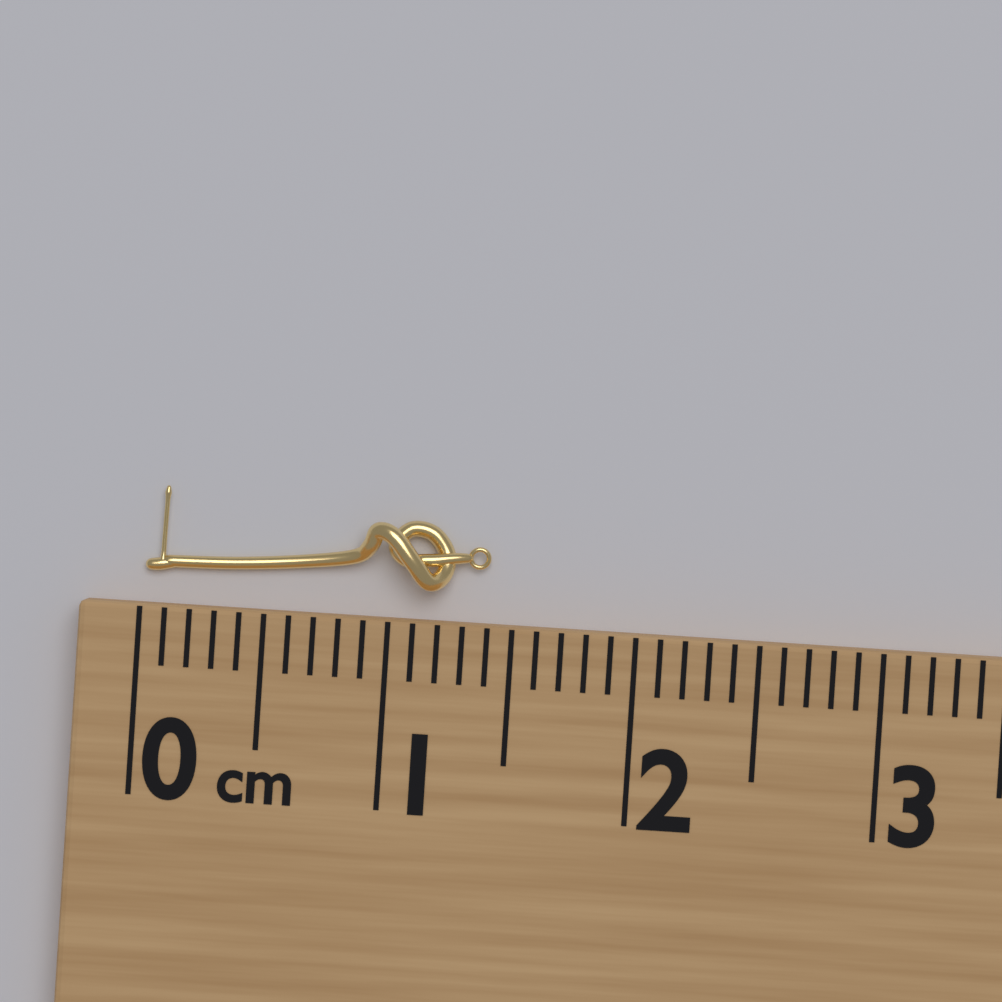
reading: 1.4 cm
